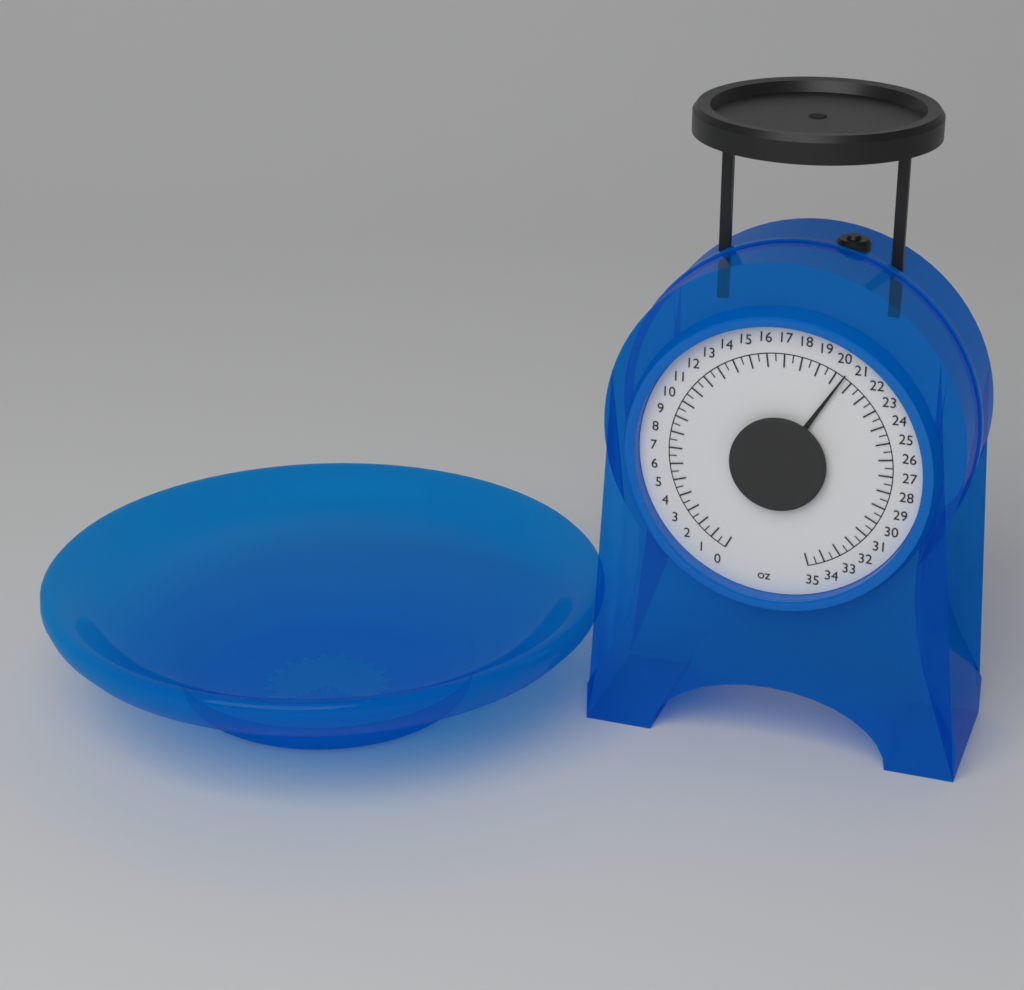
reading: 20.5 oz
